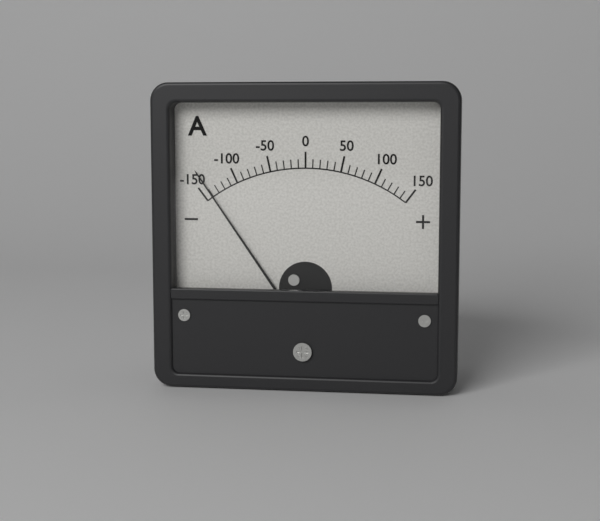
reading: -140 A
